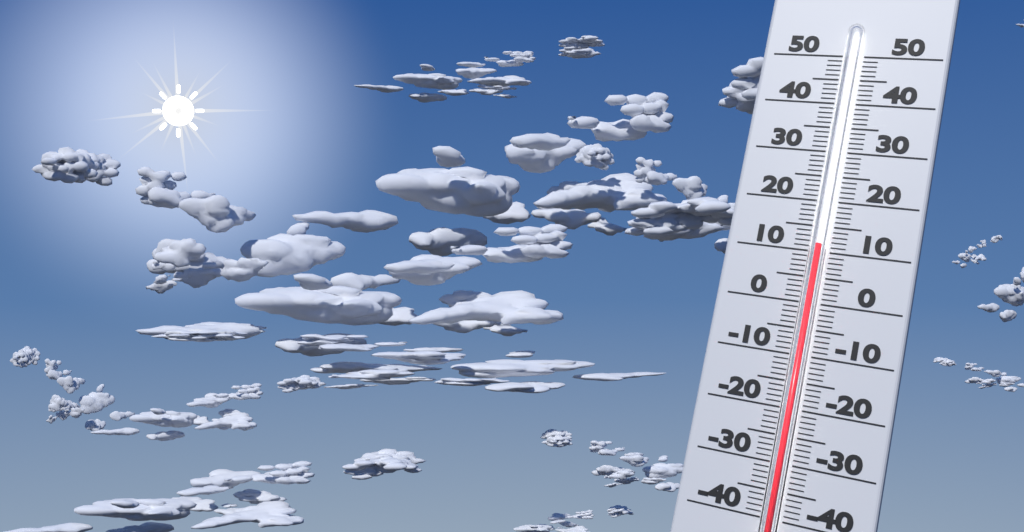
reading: 11 (no unit)
